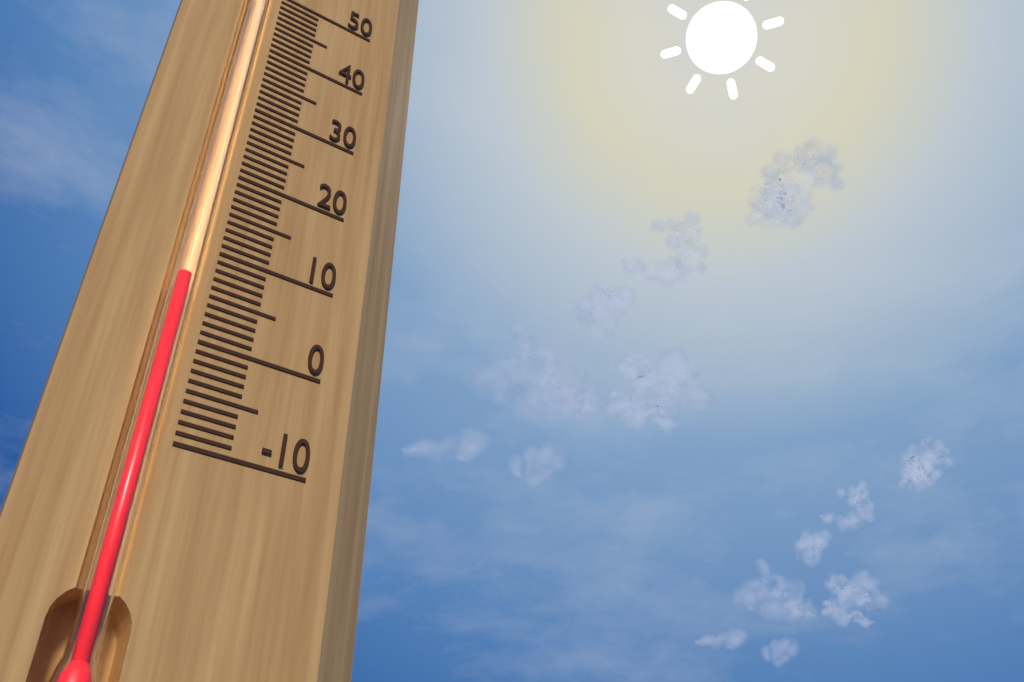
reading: 6 (no unit)
